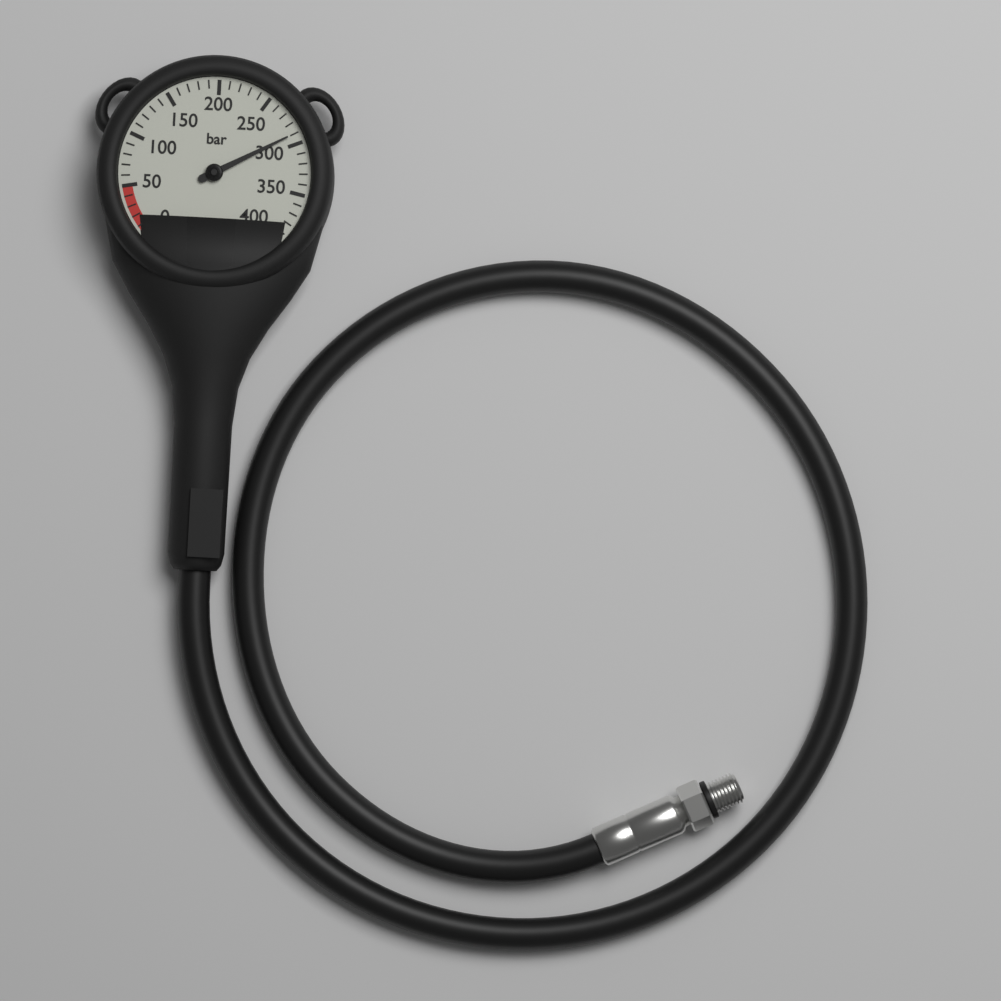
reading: 290 bar
